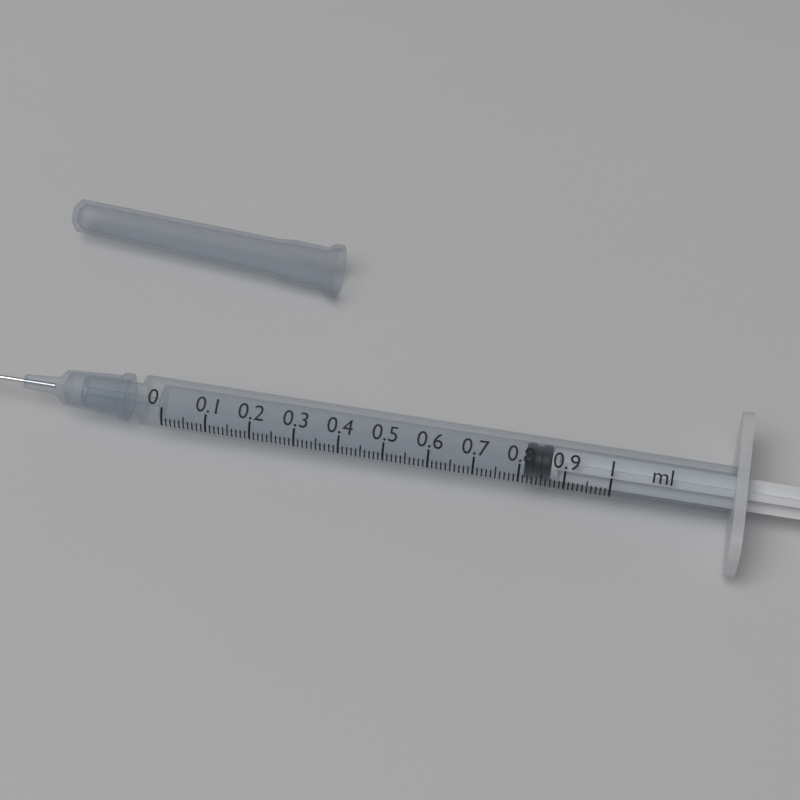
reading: 0.81 ml
